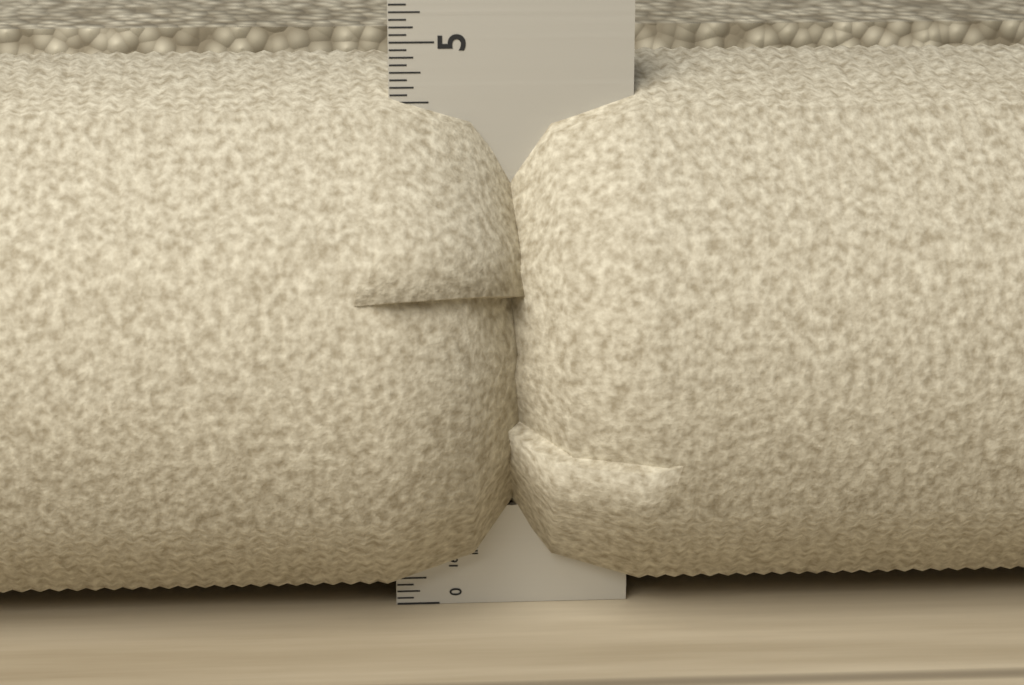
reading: 4.8125 in
